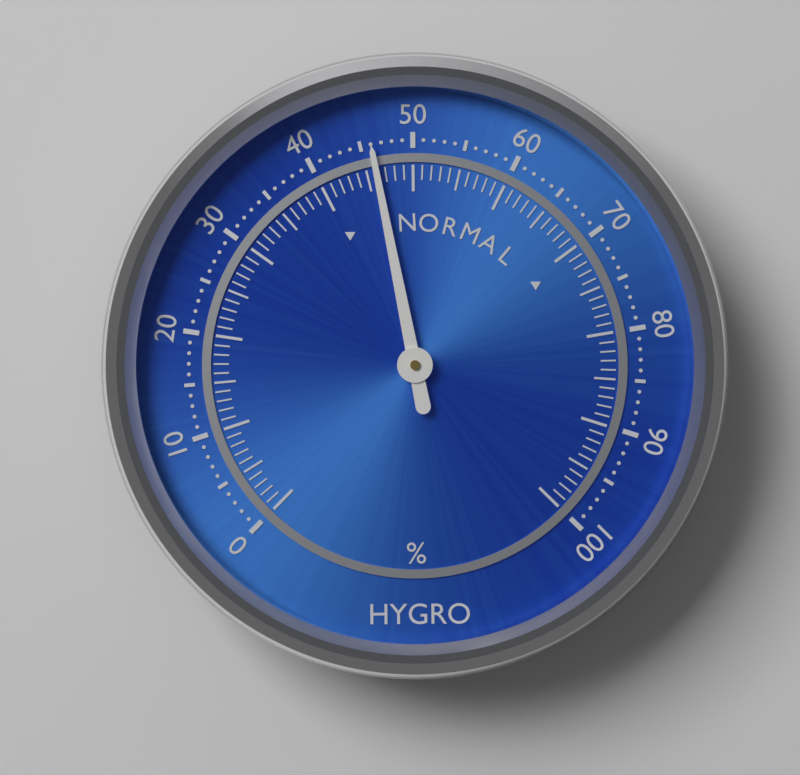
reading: 46 %
